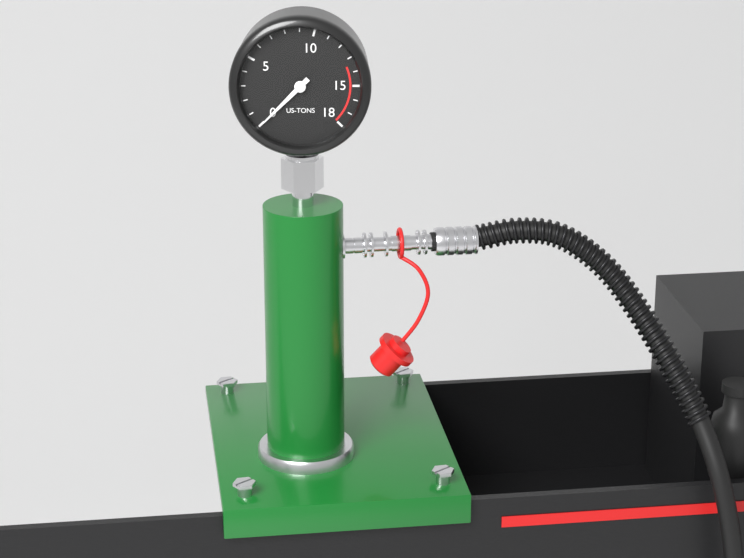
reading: 0 US-TONS
